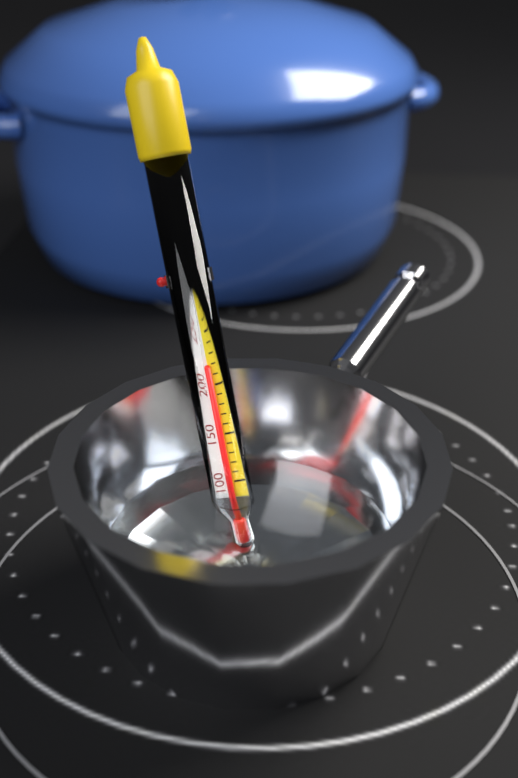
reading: 220 °F
